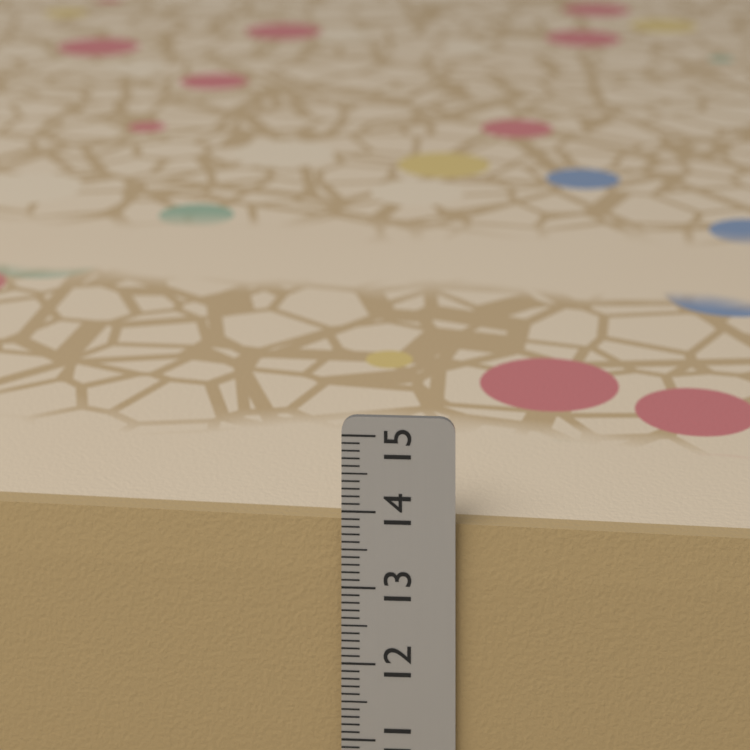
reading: 13.8 cm
